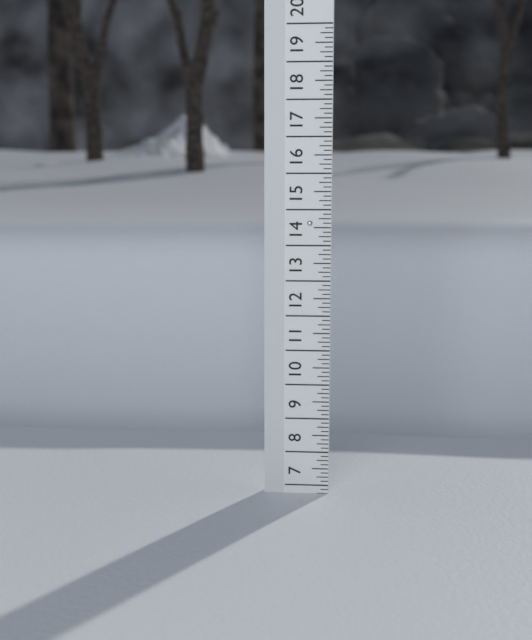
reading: 6.750 (no unit)
